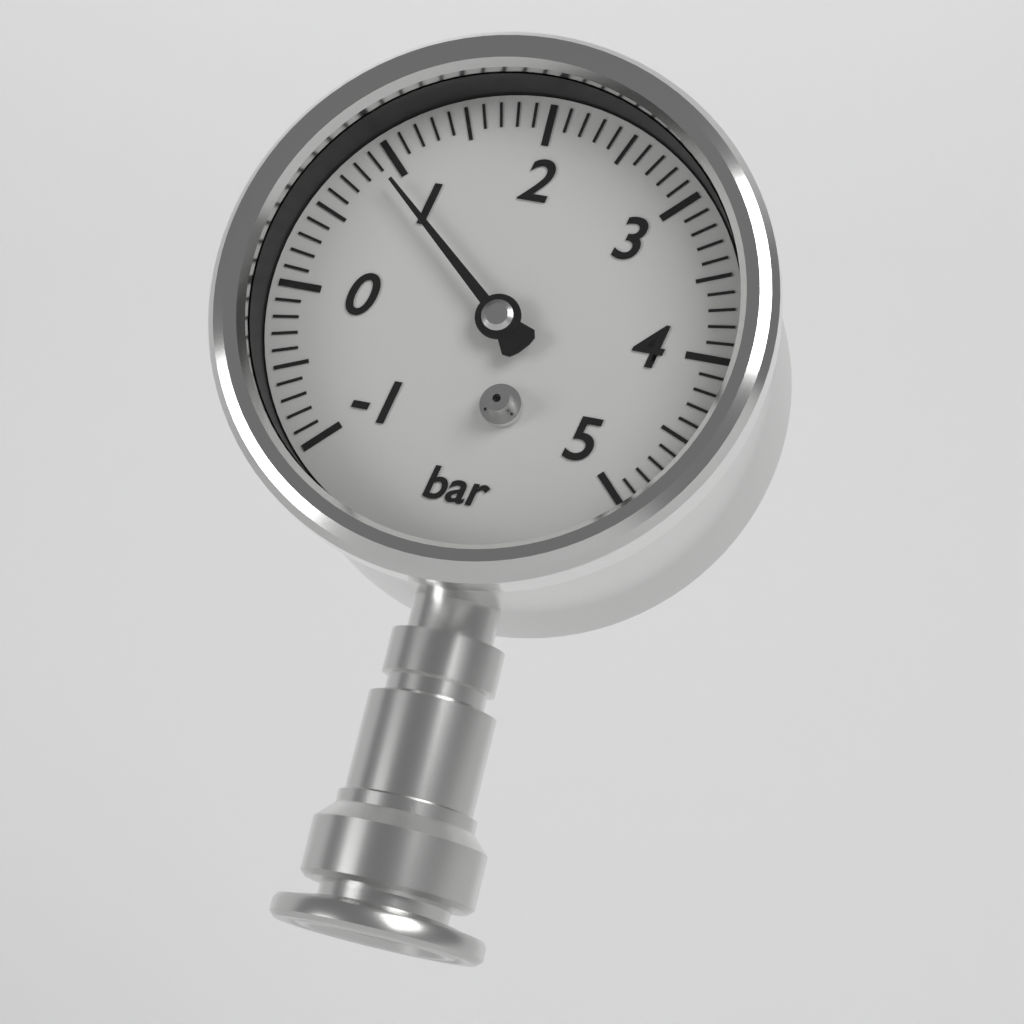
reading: 0.9 bar
